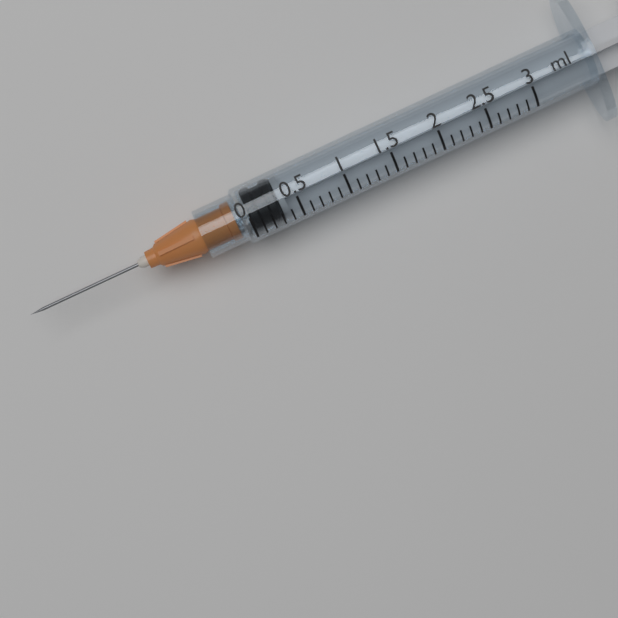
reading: 0.0 ml
